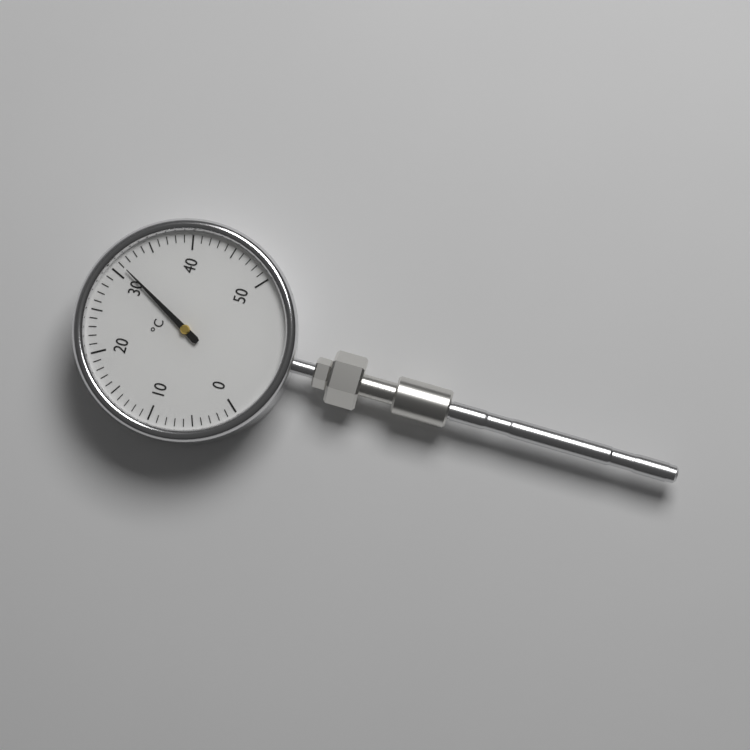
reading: 31 °C
